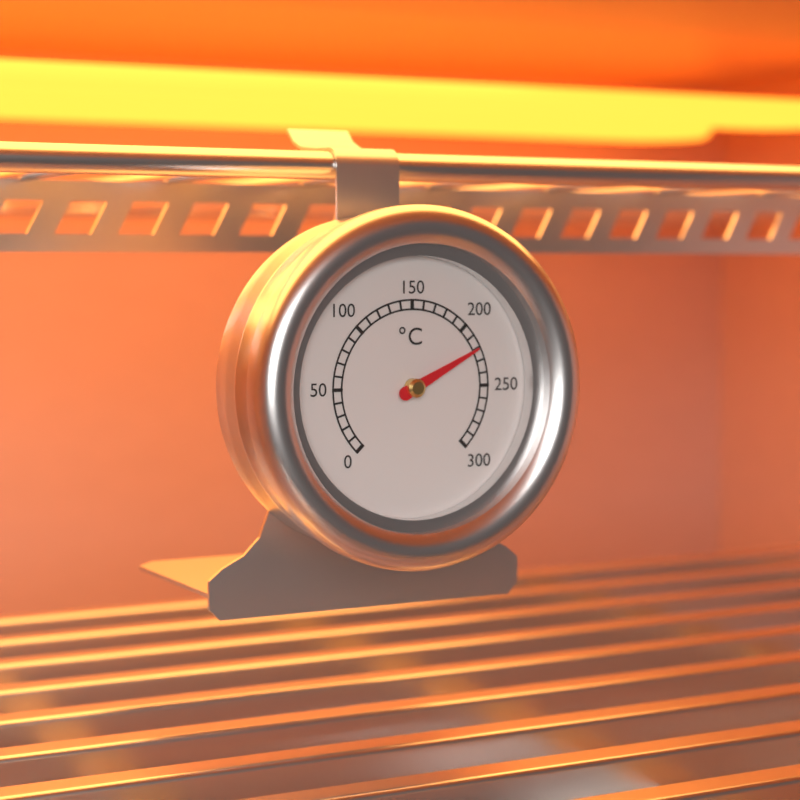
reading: 220 °C
